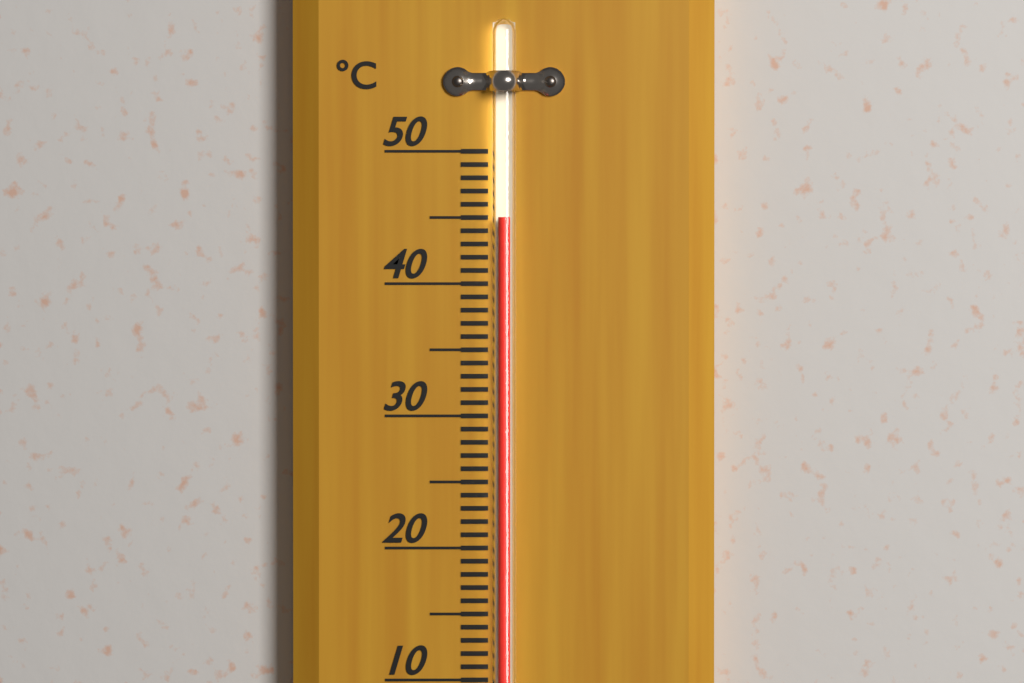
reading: 45 °C
